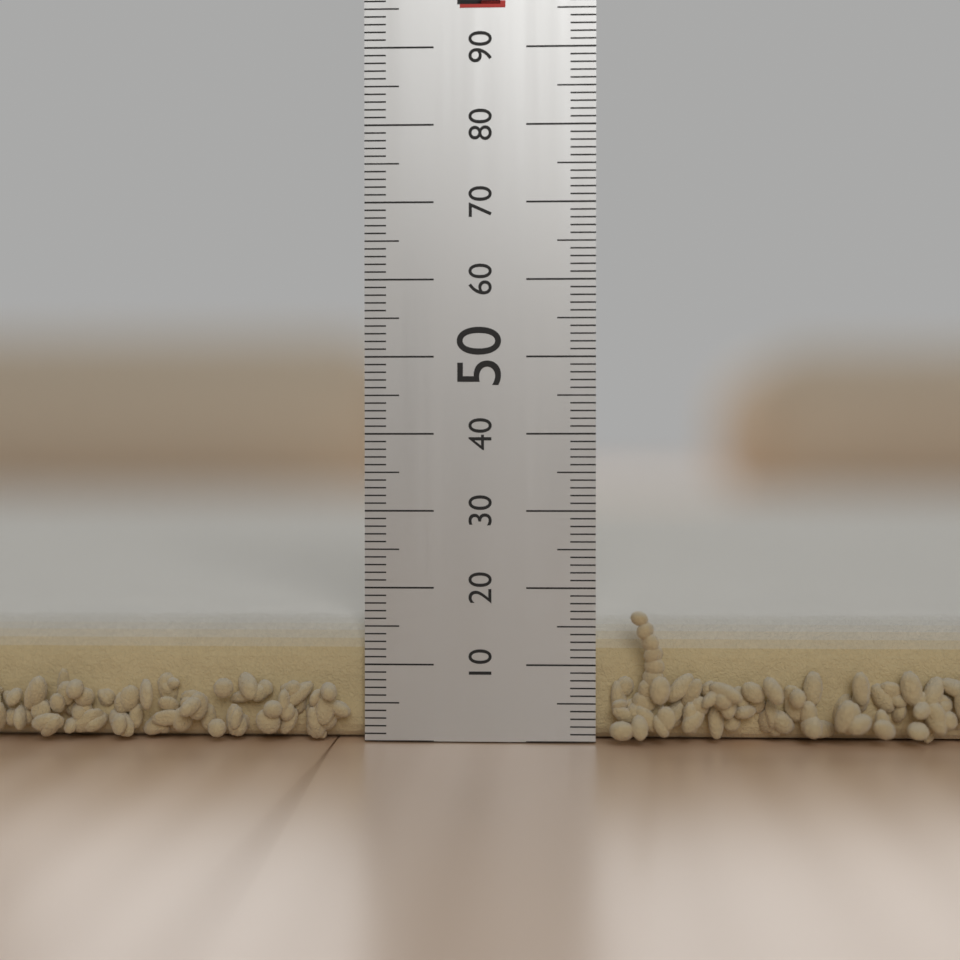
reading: 16 mm
